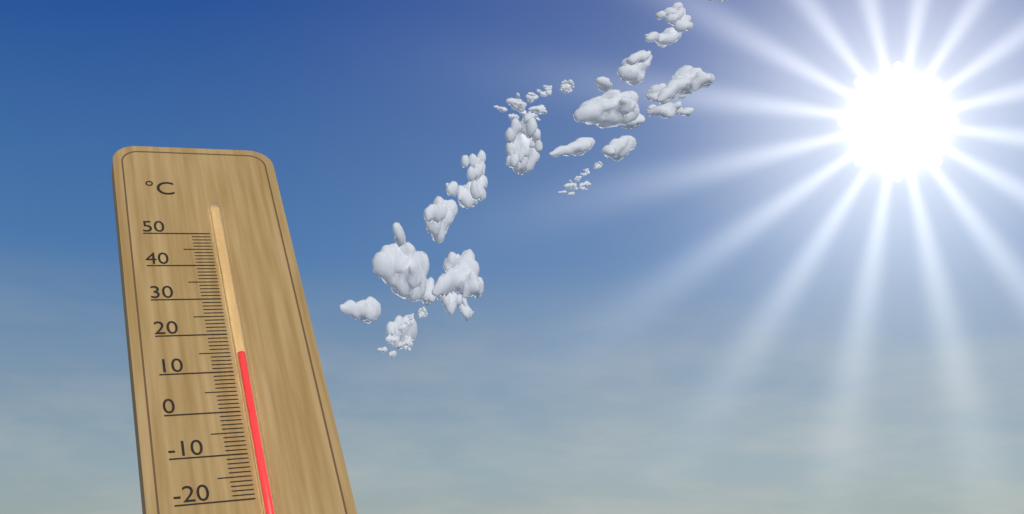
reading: 14 °C
